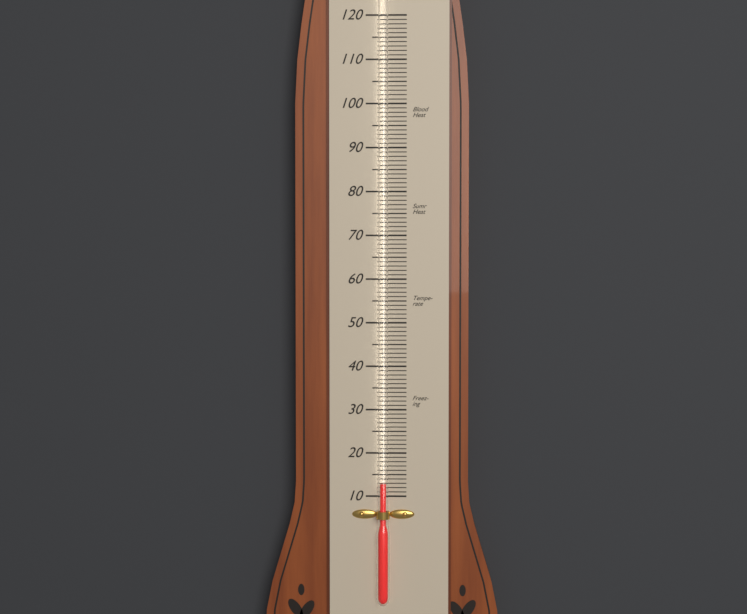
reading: 13 (no unit)
